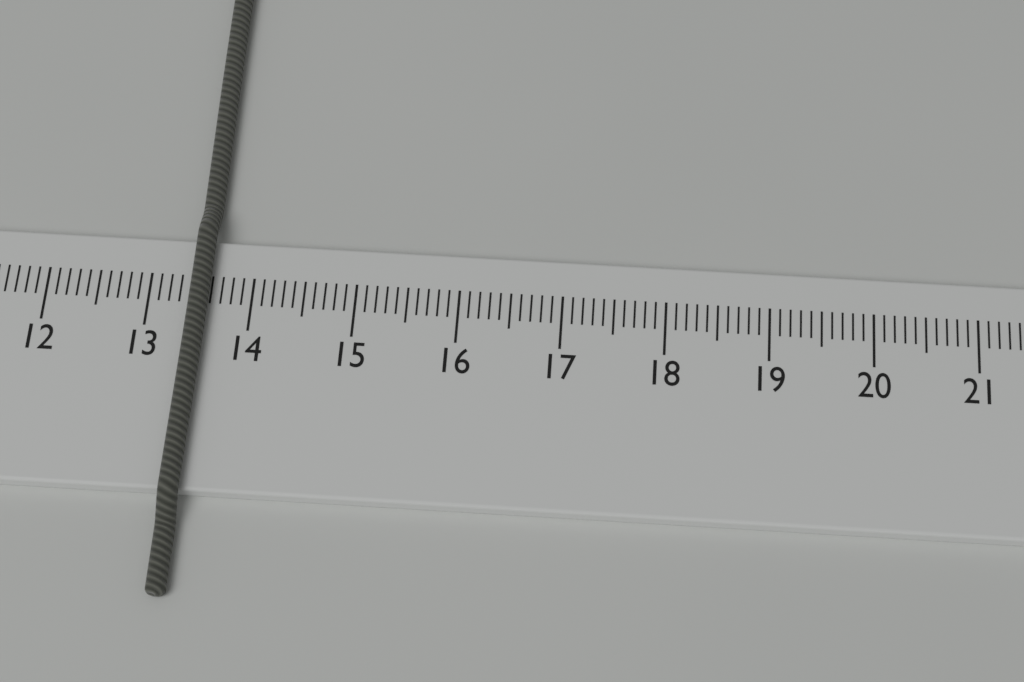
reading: 13.6 cm
